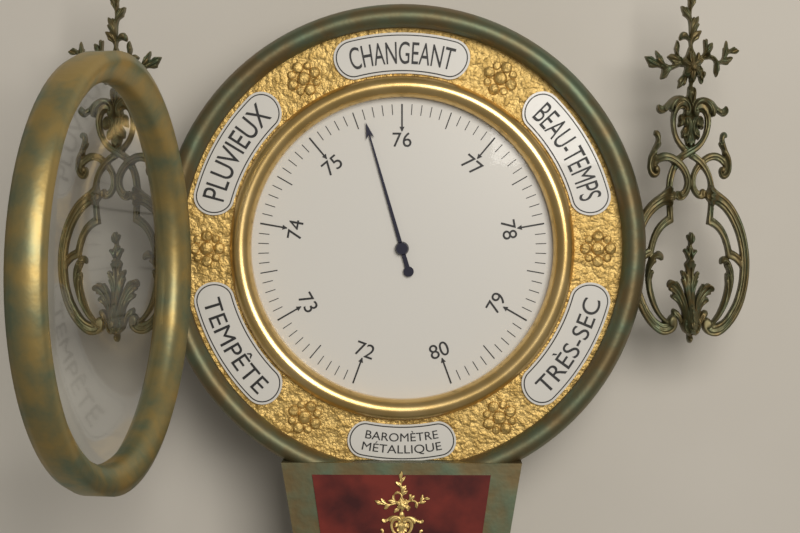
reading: 75.6 (no unit)
